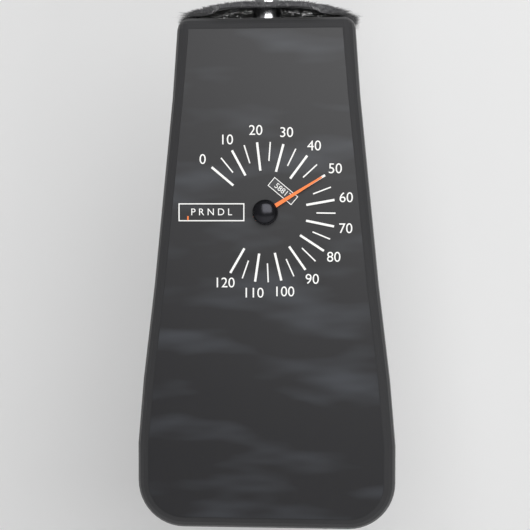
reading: 50 (no unit)
